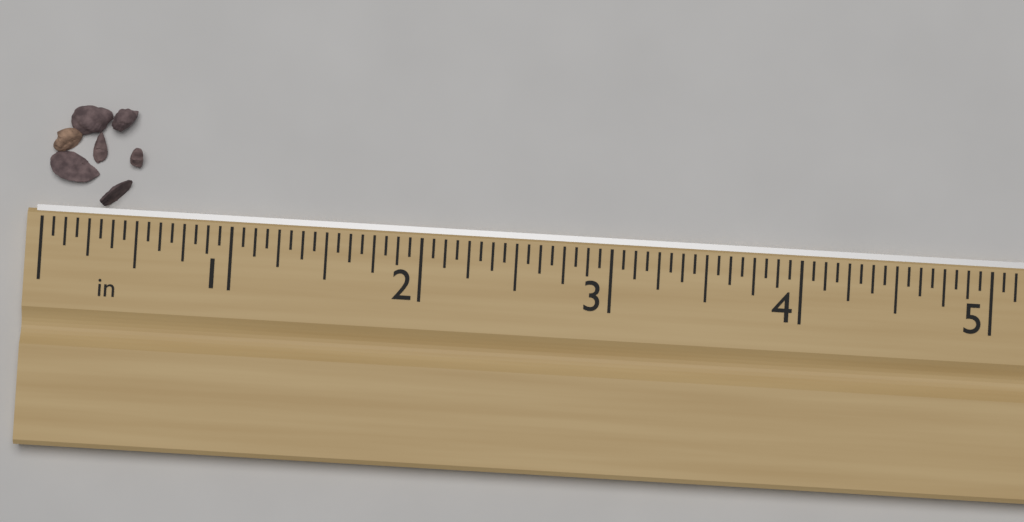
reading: 0.5000 in
